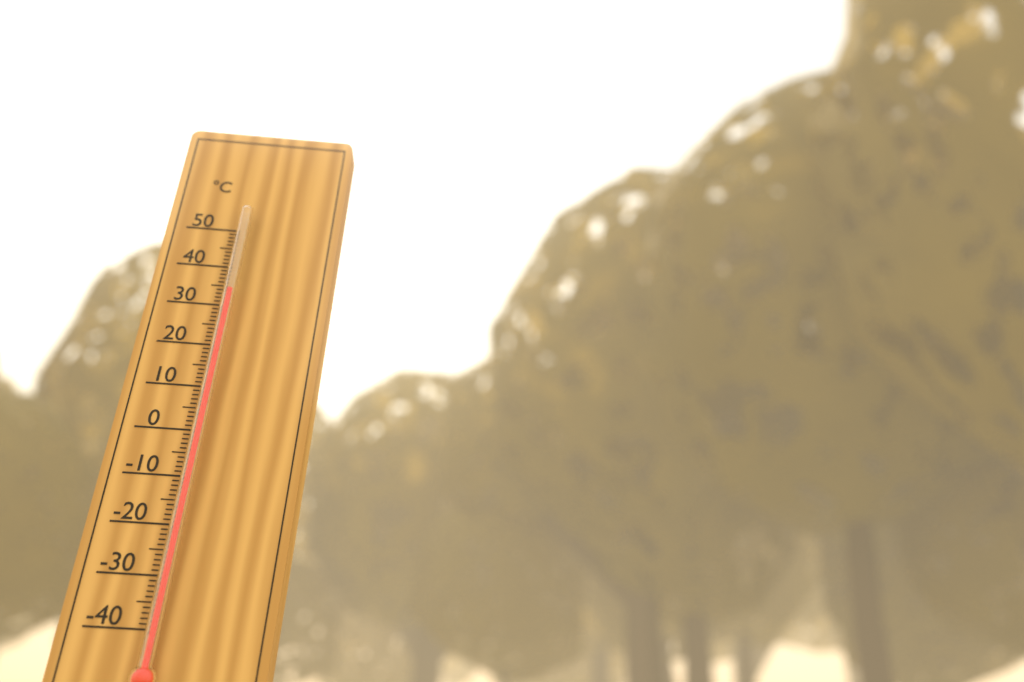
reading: 33 °C
